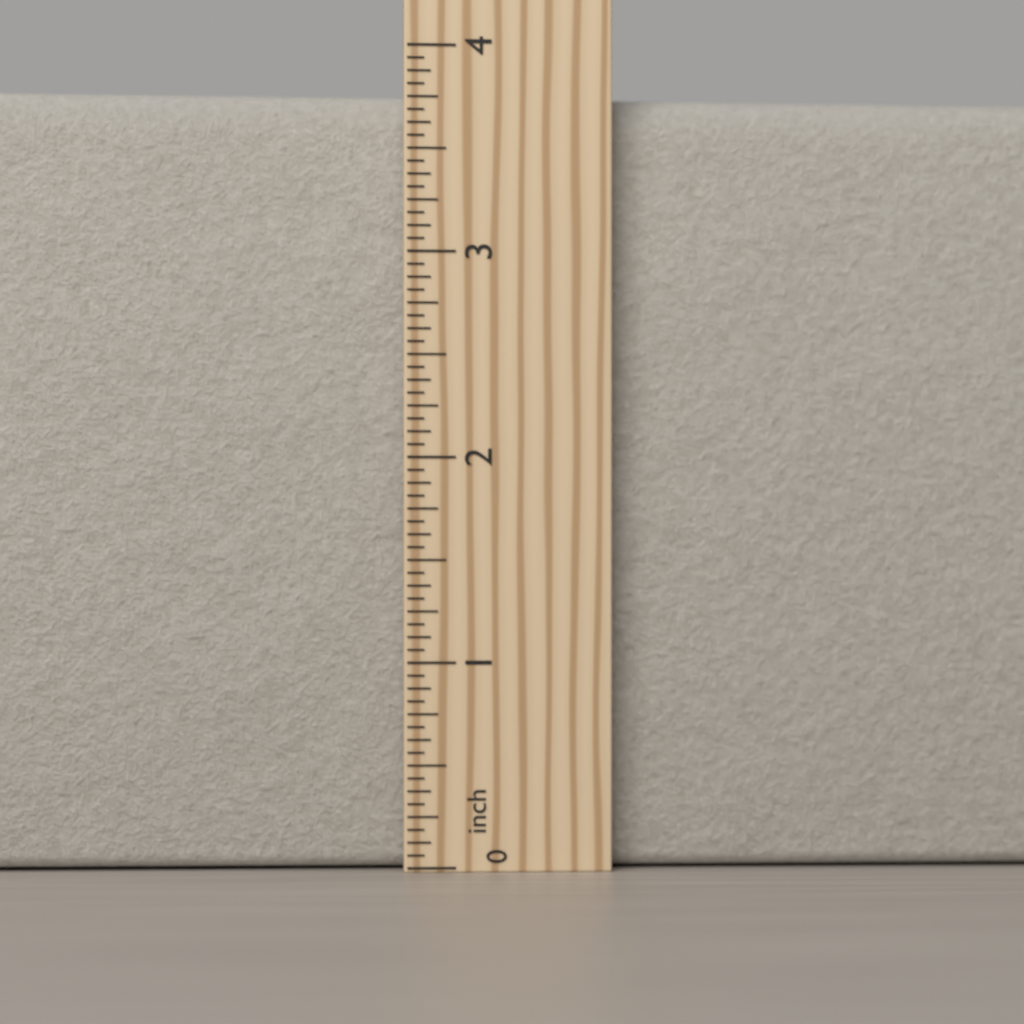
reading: 3.8125 inch
